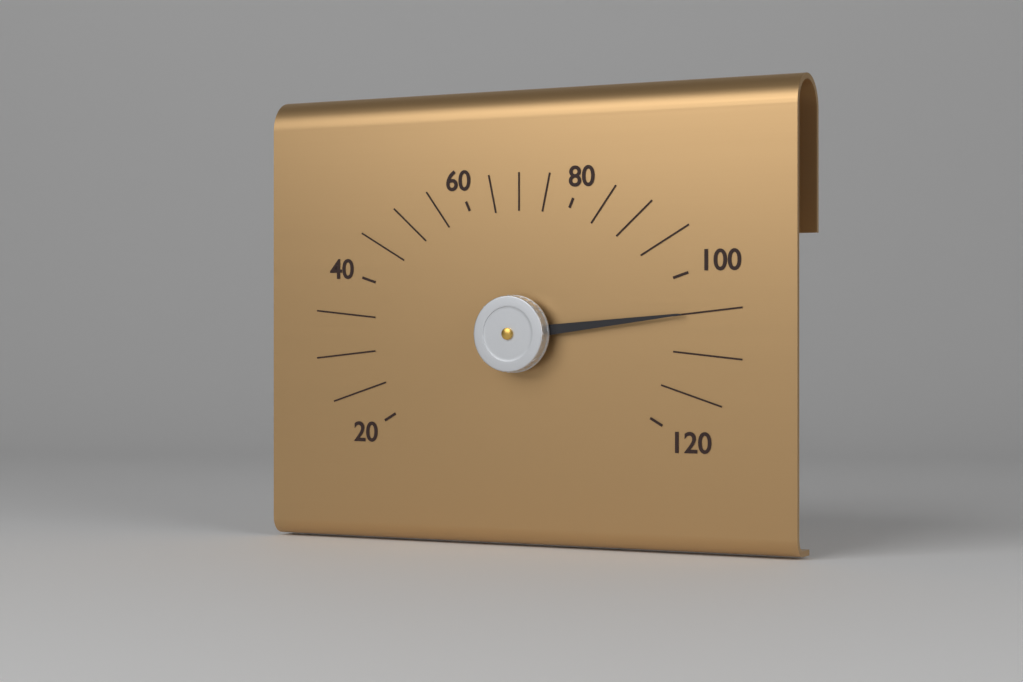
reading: 105 (no unit)
